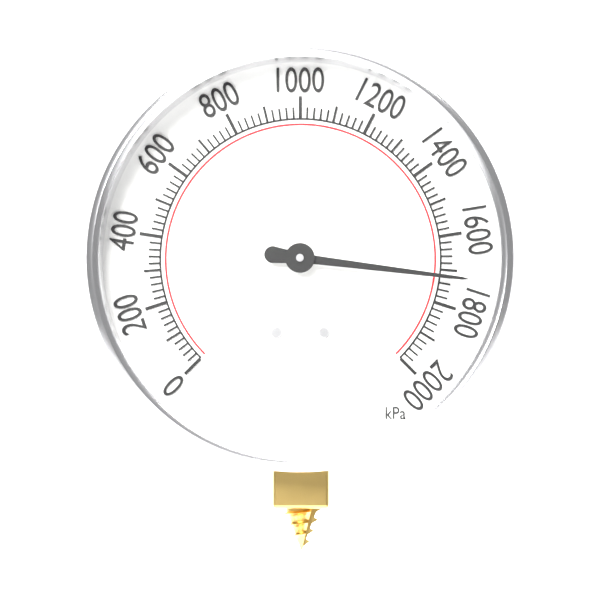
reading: 1720 kPa
